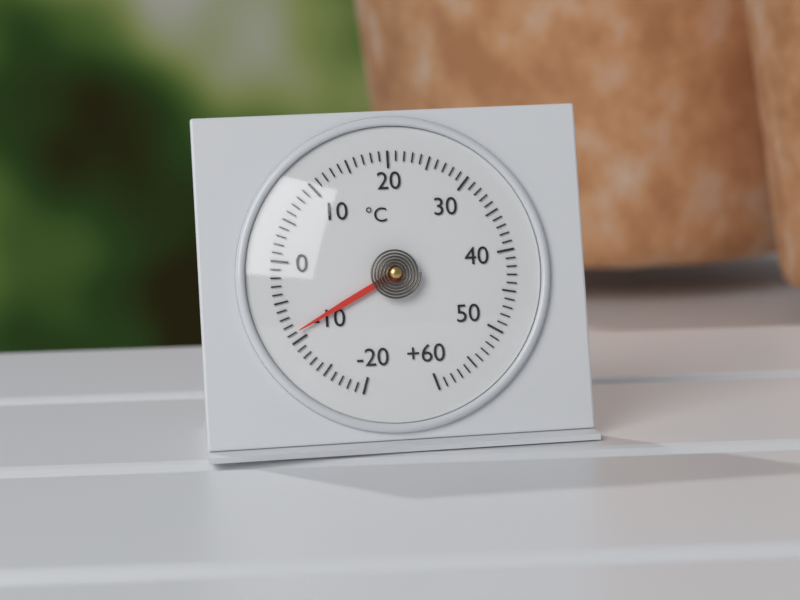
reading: -9 °C
